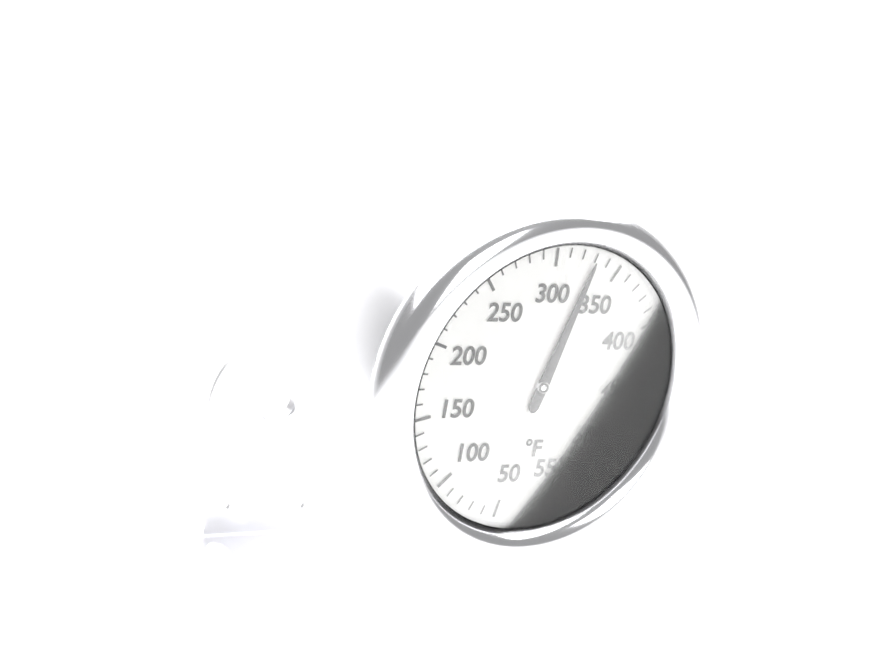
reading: 330 °F
